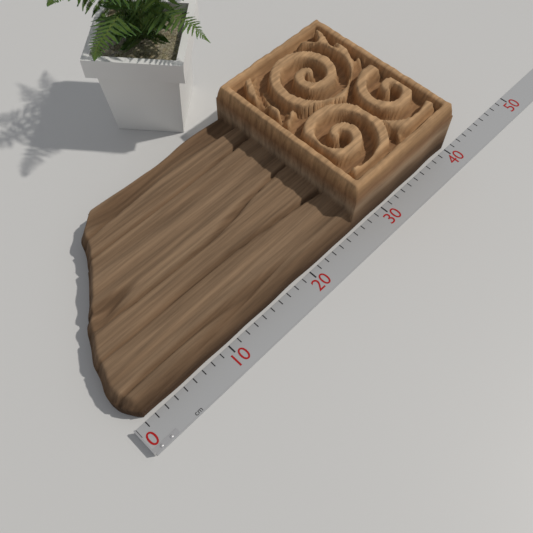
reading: 40 cm
